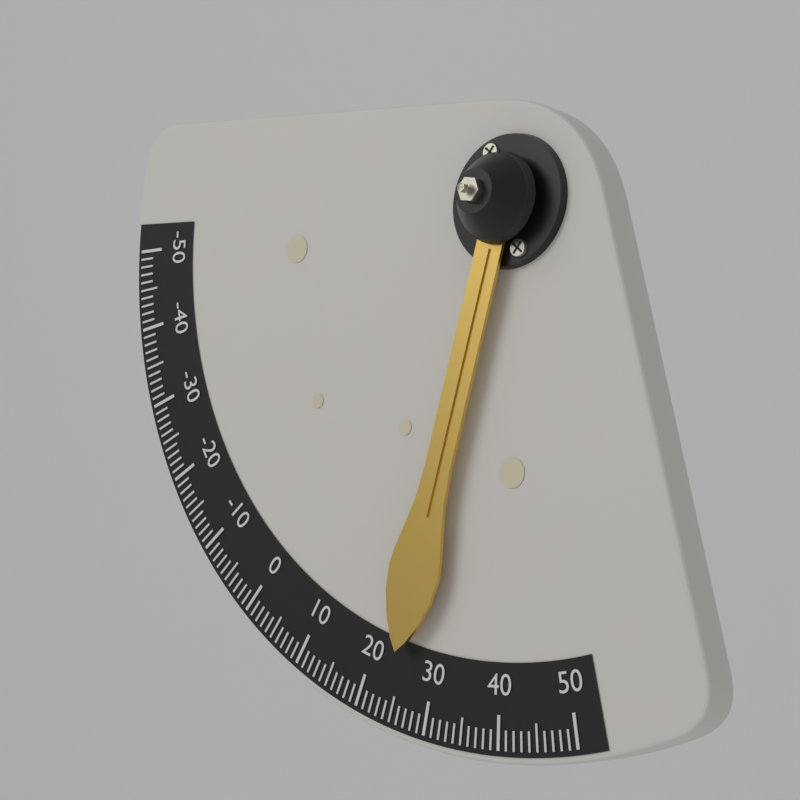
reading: 25 (no unit)
